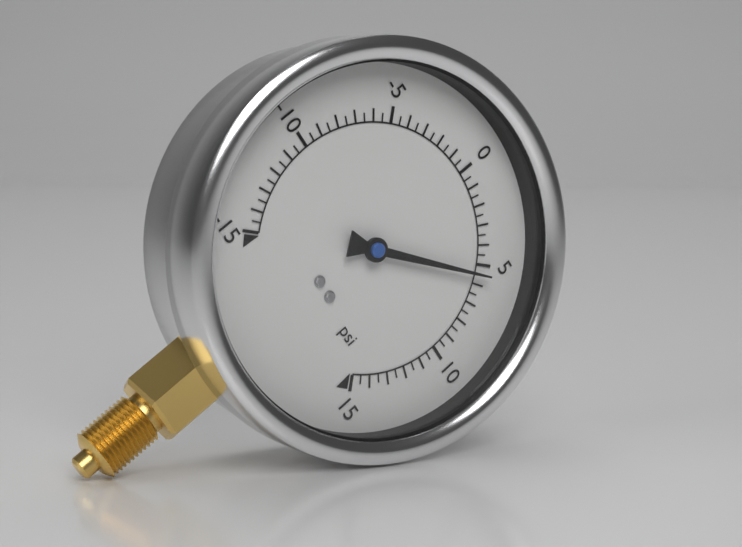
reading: 5.5 psi
